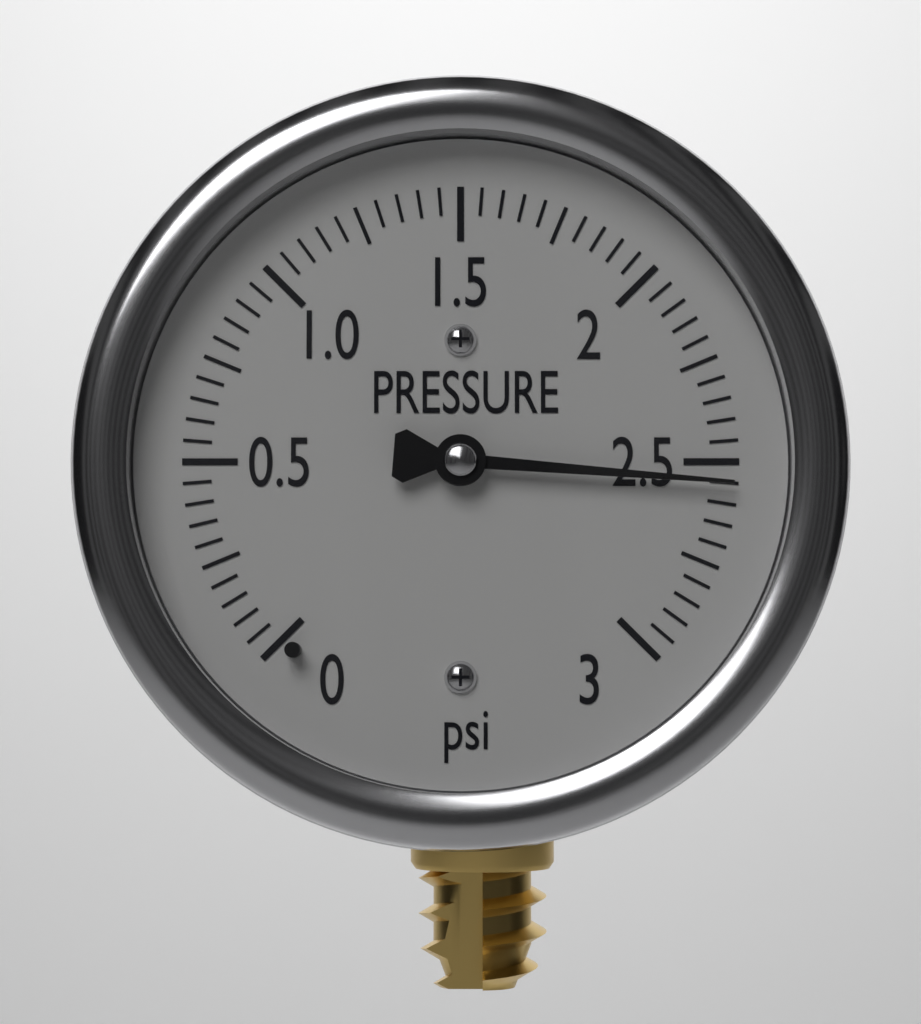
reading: 2.55 psi
